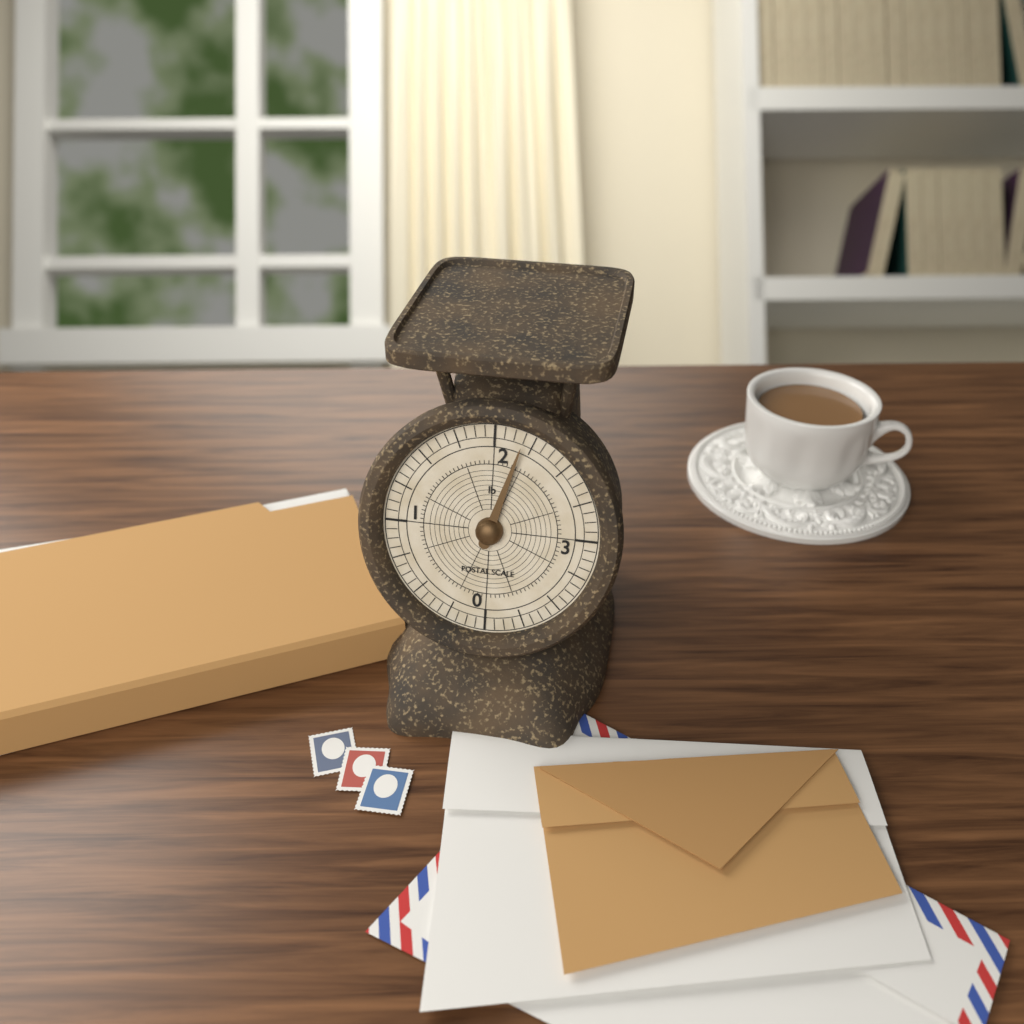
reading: 2.1875 lb
